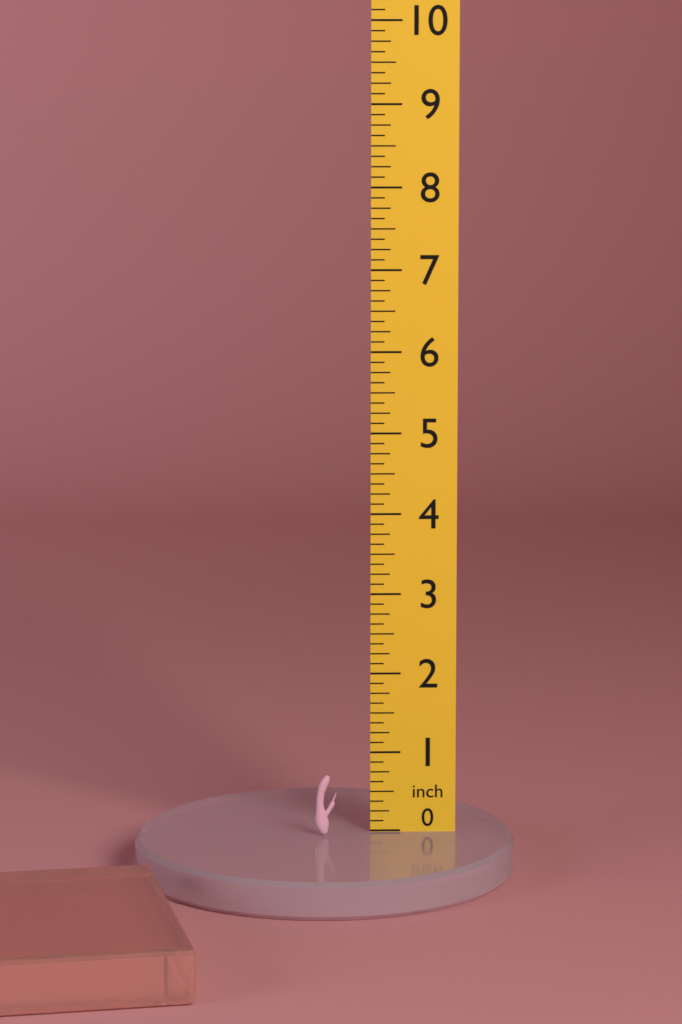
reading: 0.750 inch
